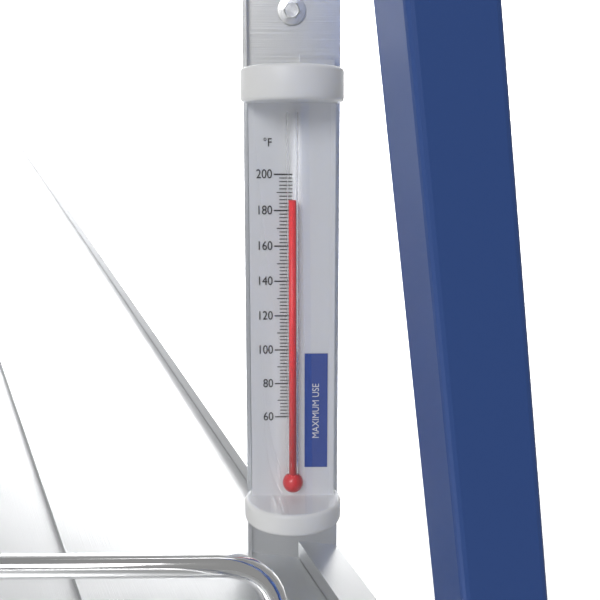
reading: 186 °F
